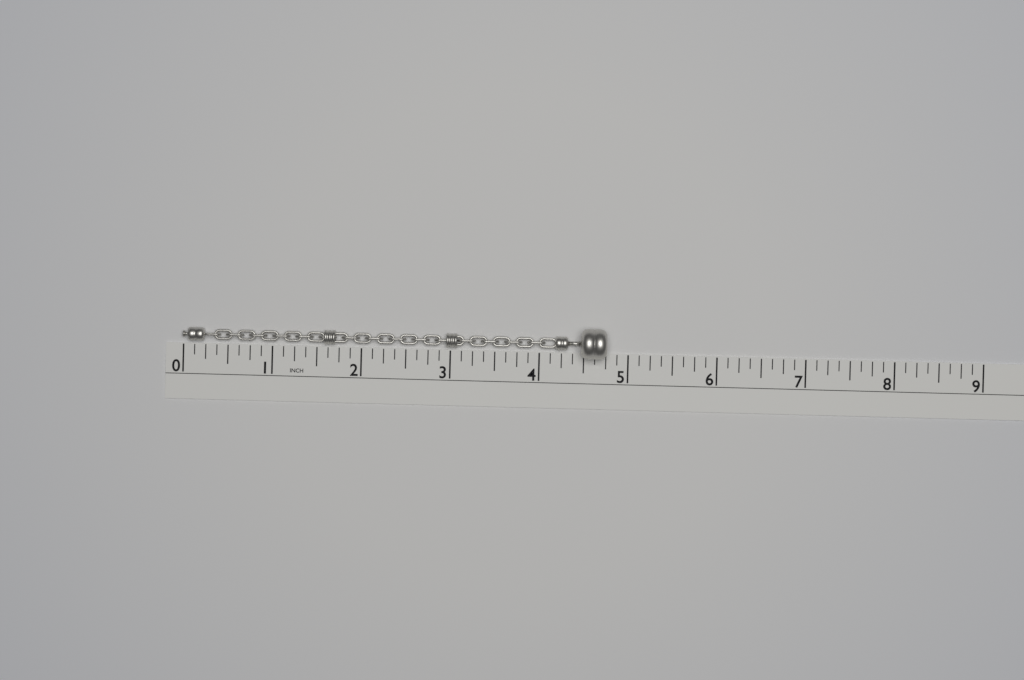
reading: 4.750 in
